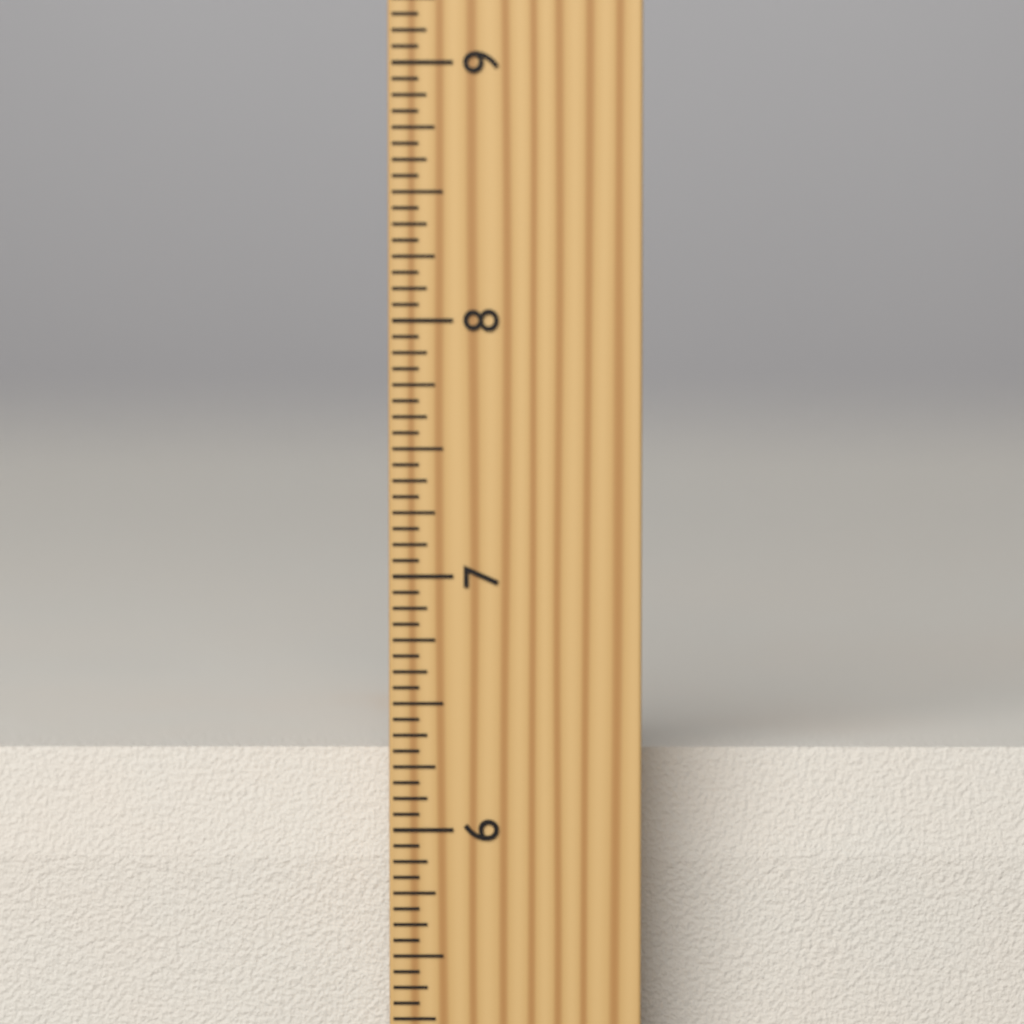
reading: 6.2500 inch
